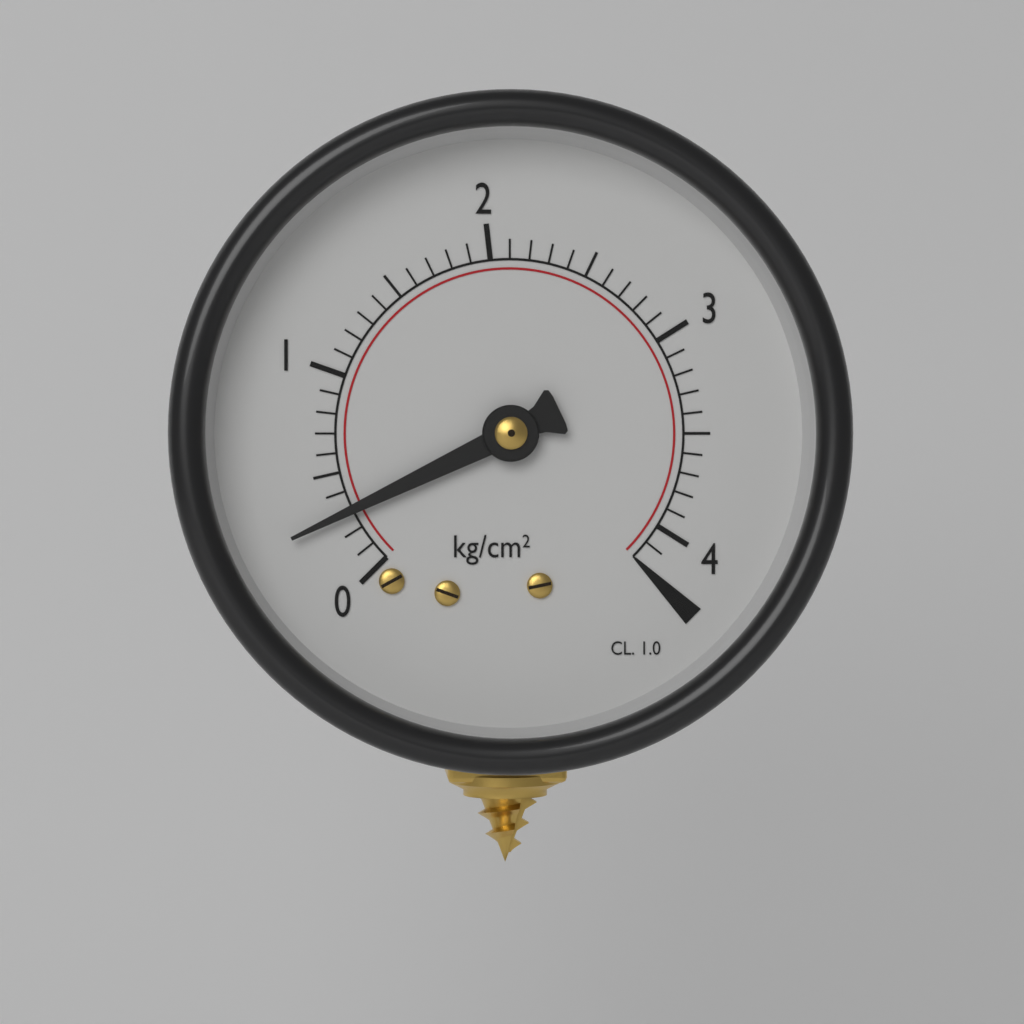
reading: 0.3 kg/cm²
